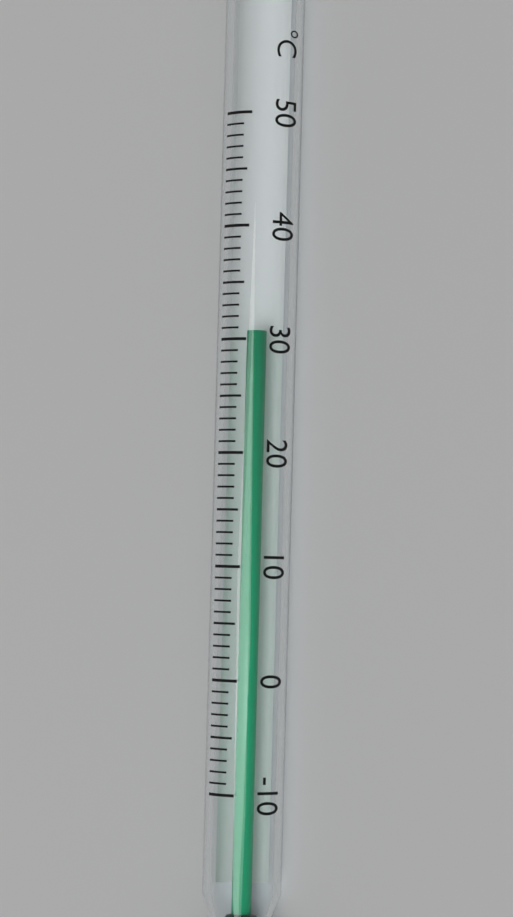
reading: 31 °C
